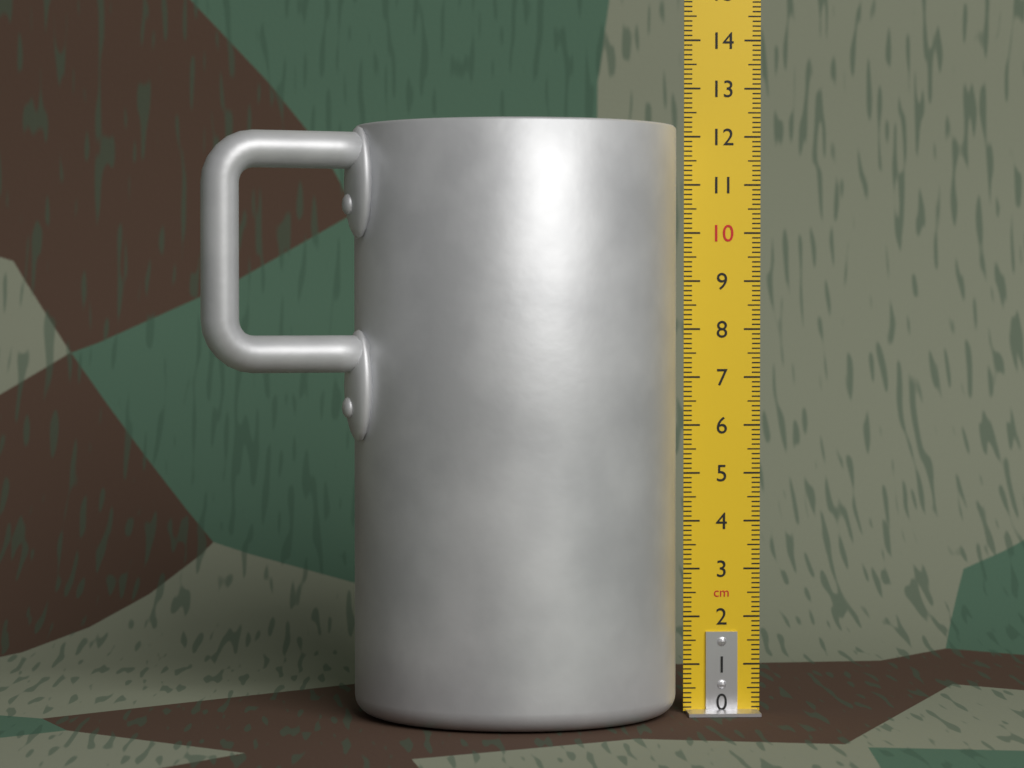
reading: 12.2 cm
